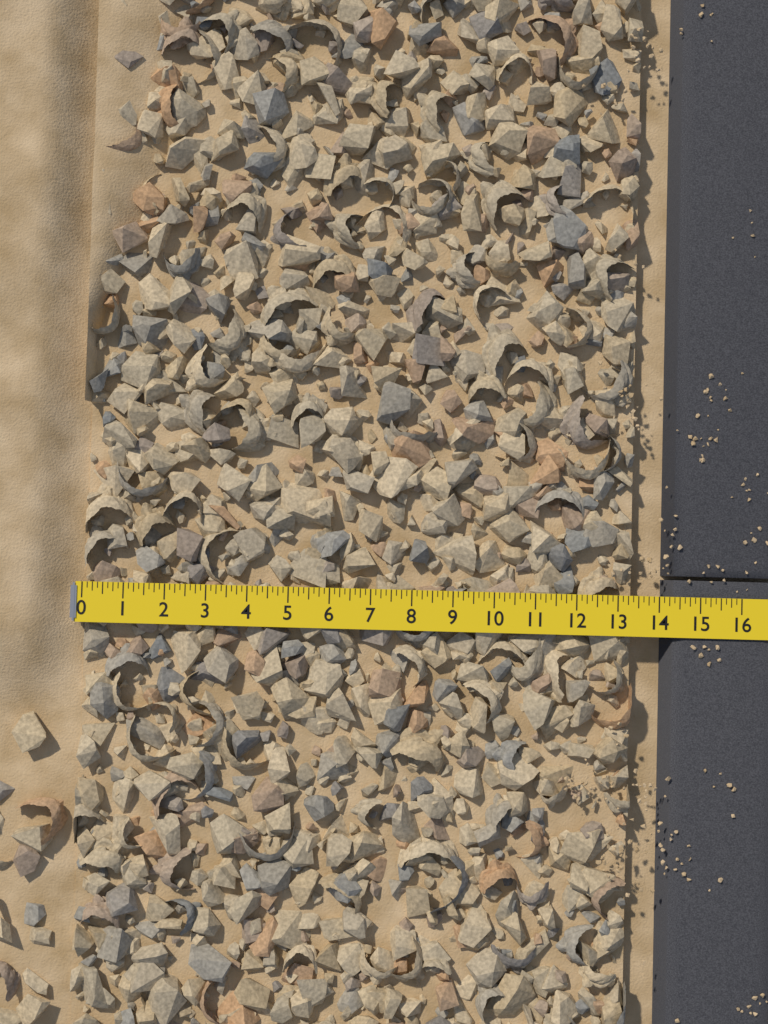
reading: 13.375 (no unit)
